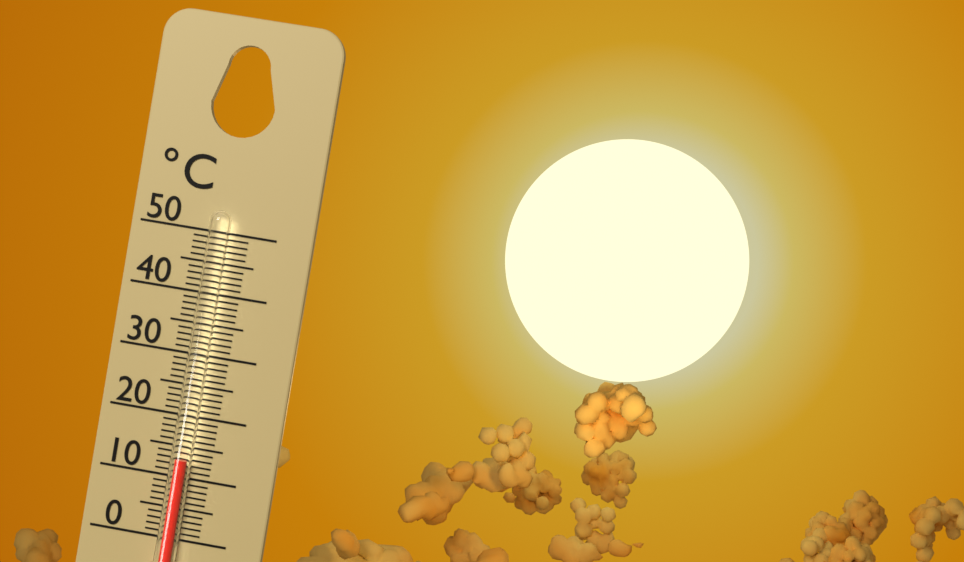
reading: 13 °C
